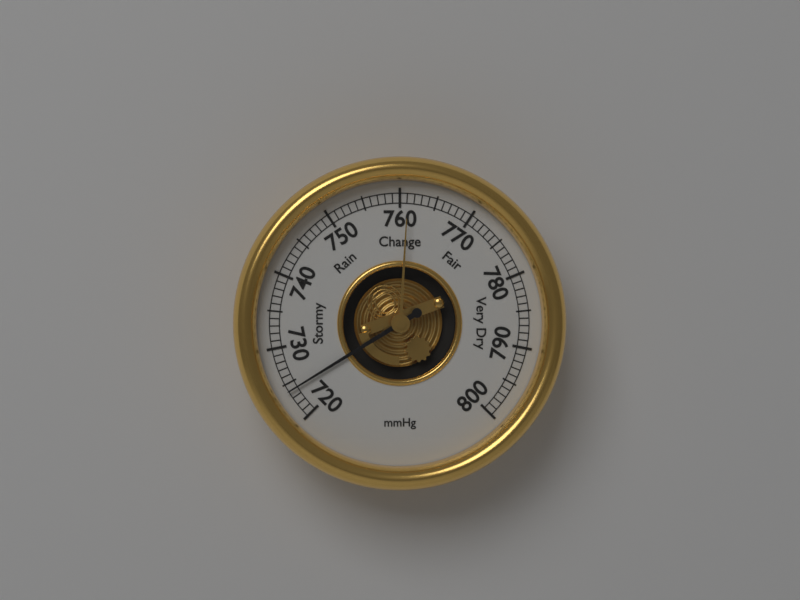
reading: 724 mmHg
